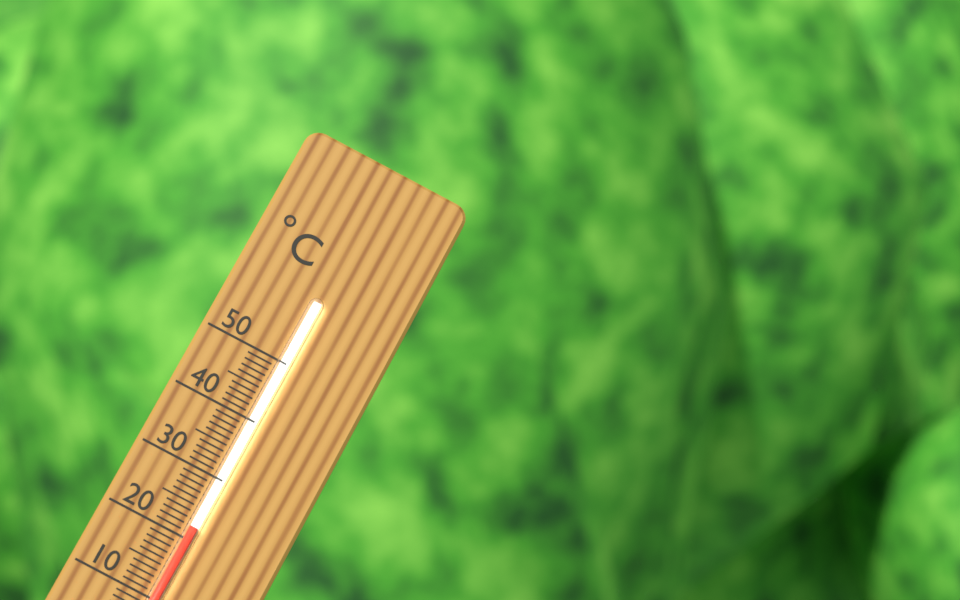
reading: 22 °C
